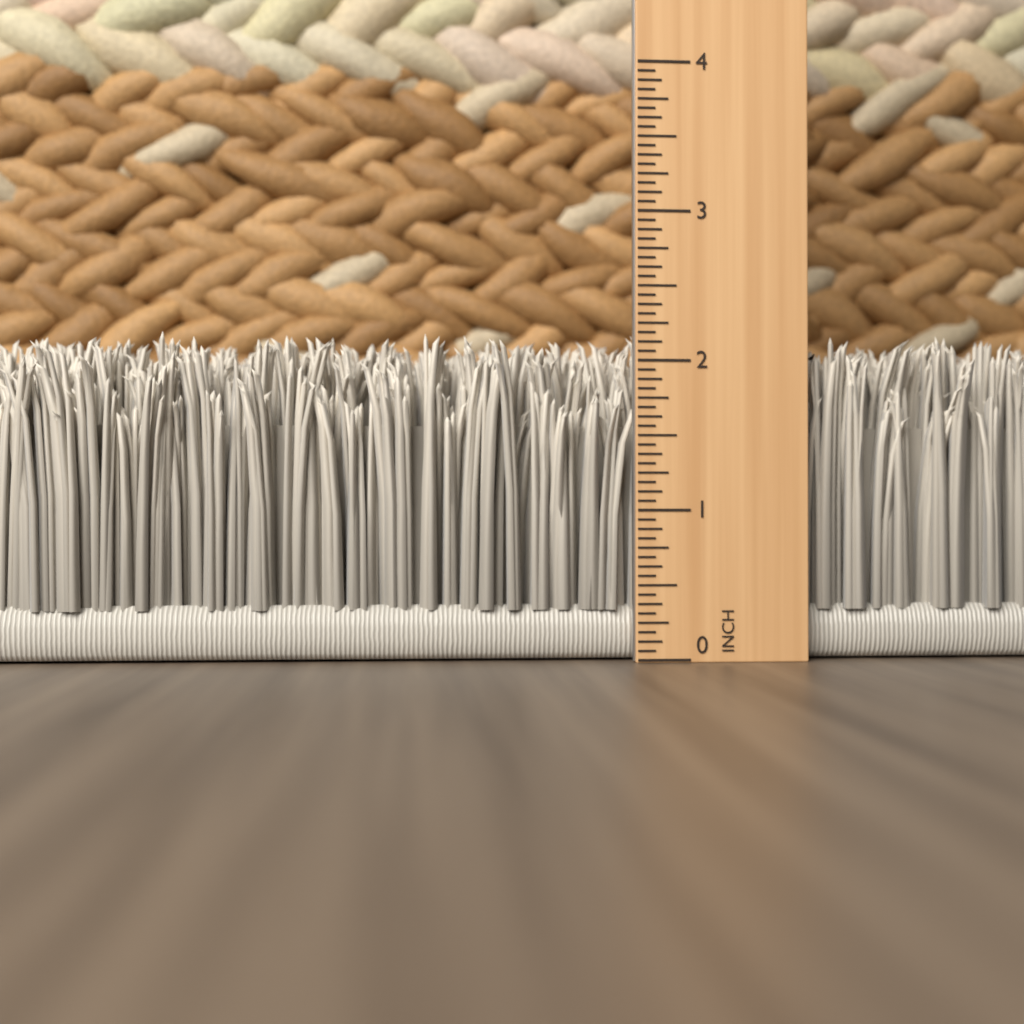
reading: 2.1875 in
